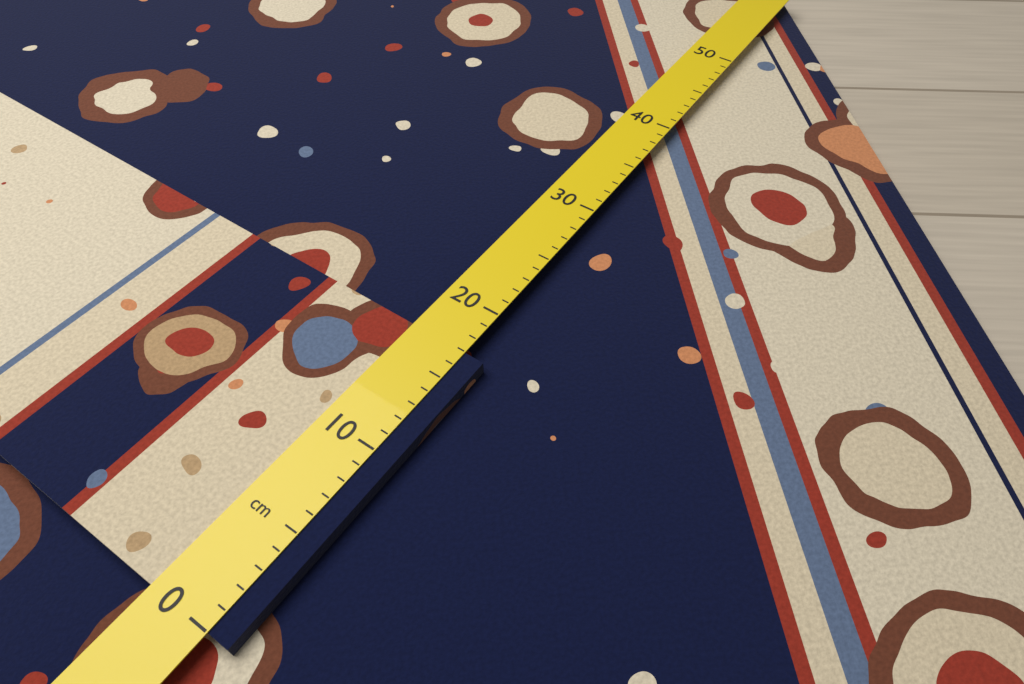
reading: 17 cm
